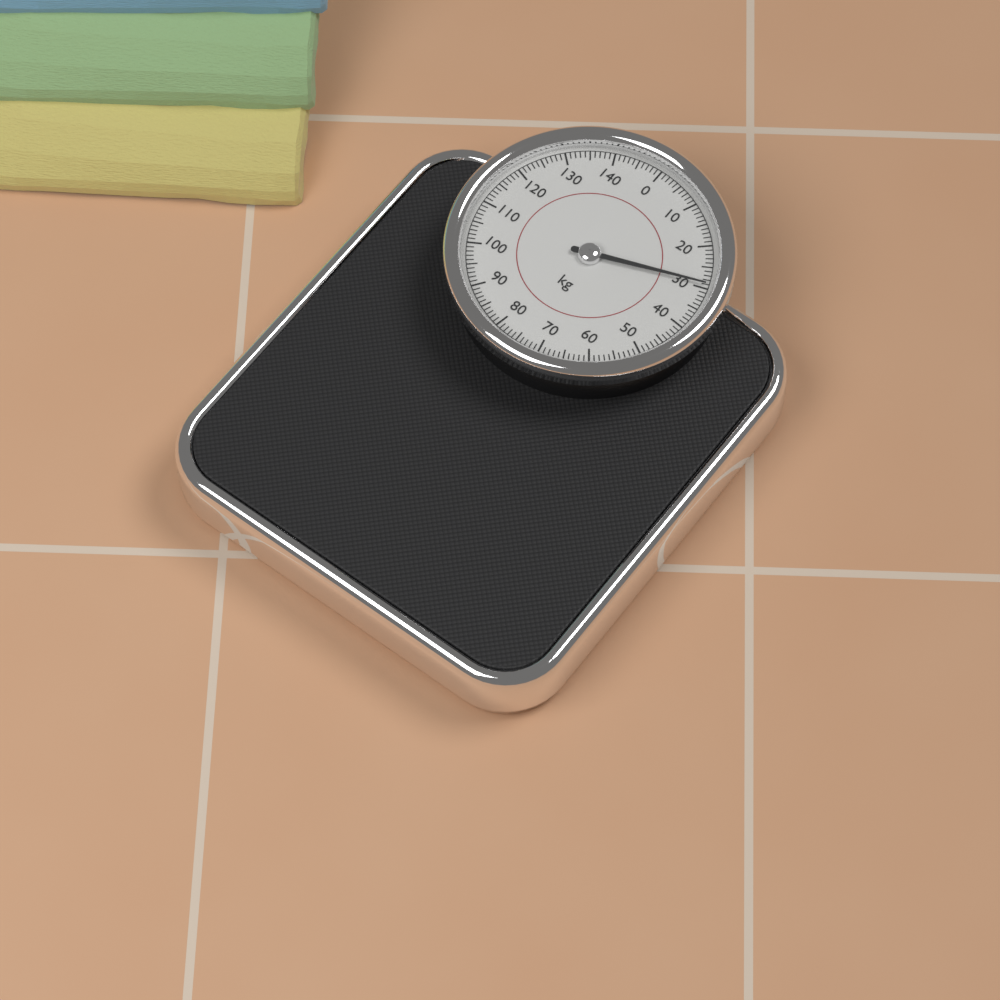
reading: 29 kg
